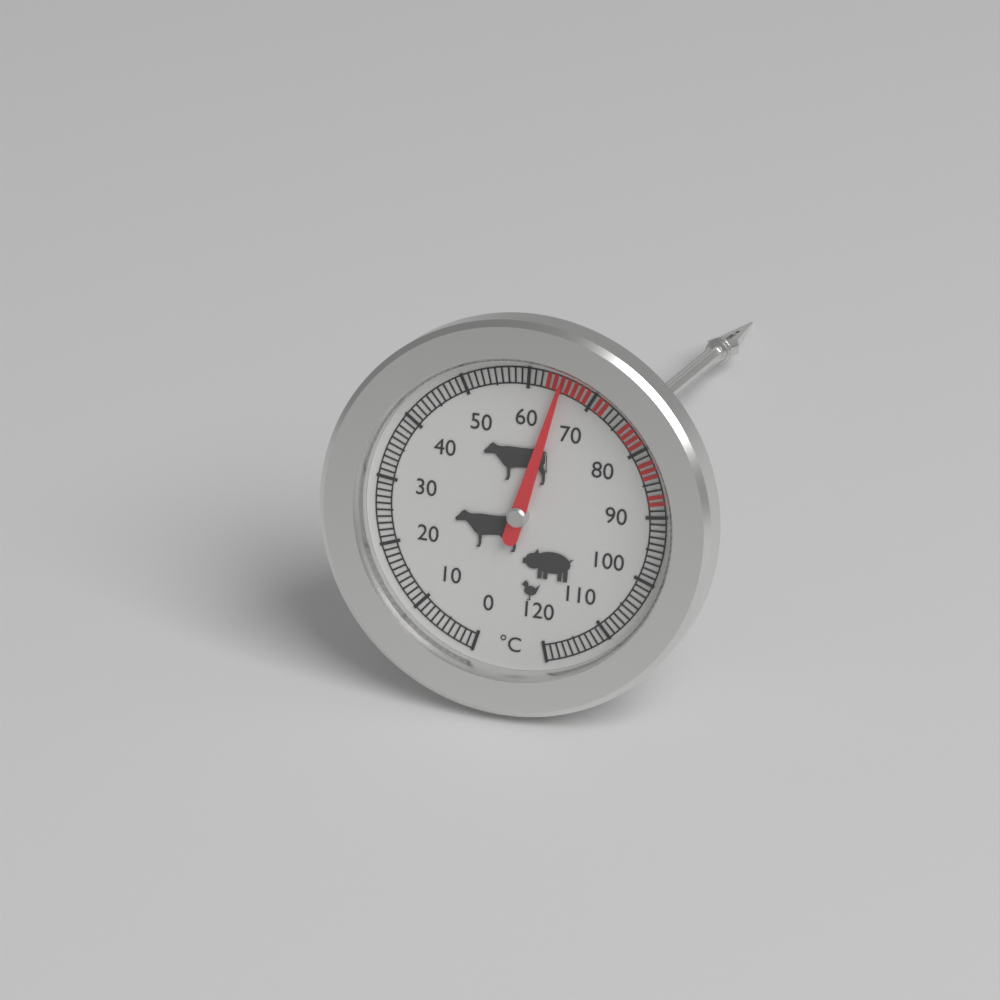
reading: 65 °C
